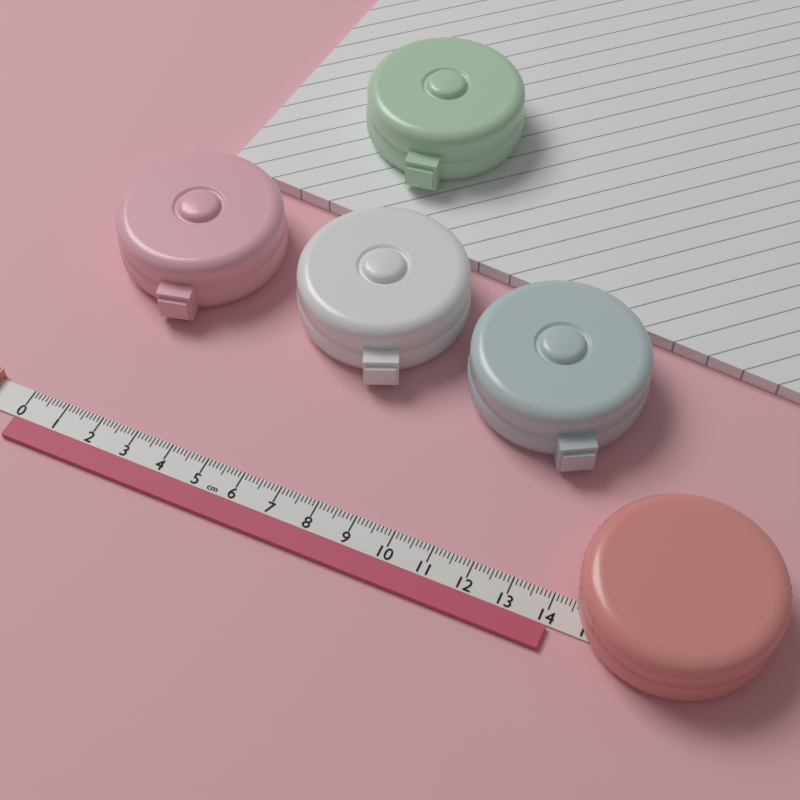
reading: 14.1 cm
